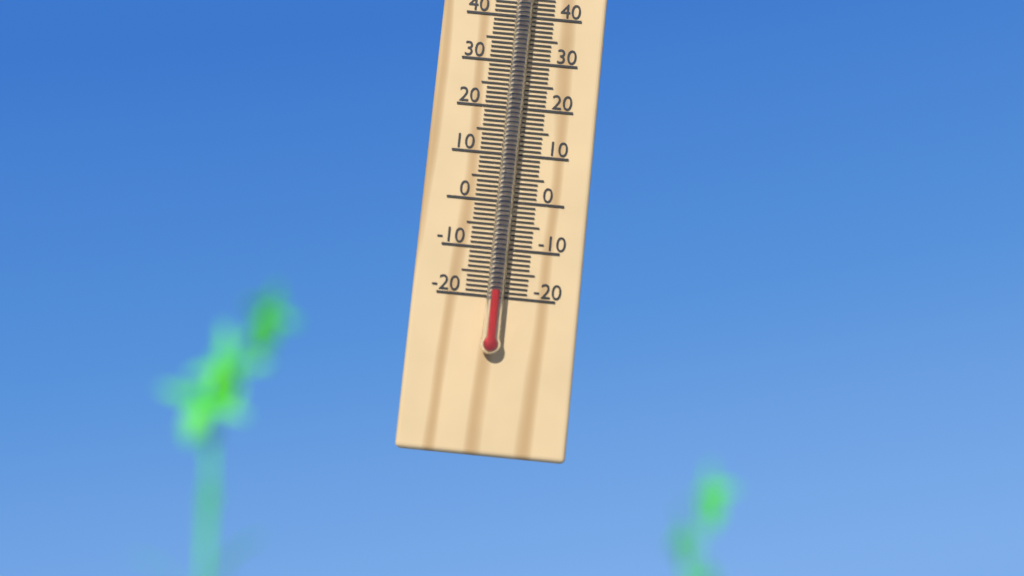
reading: -19 °C
